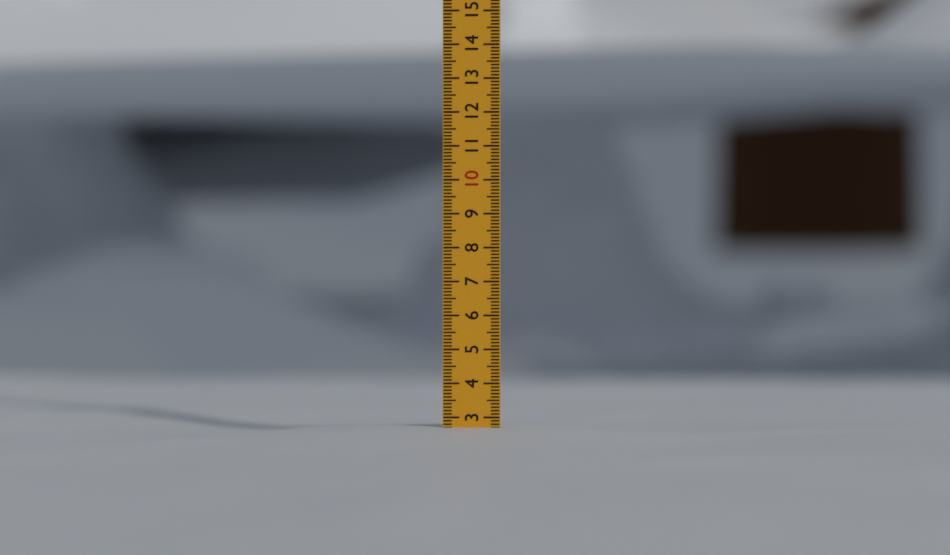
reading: 2.7 (no unit)
